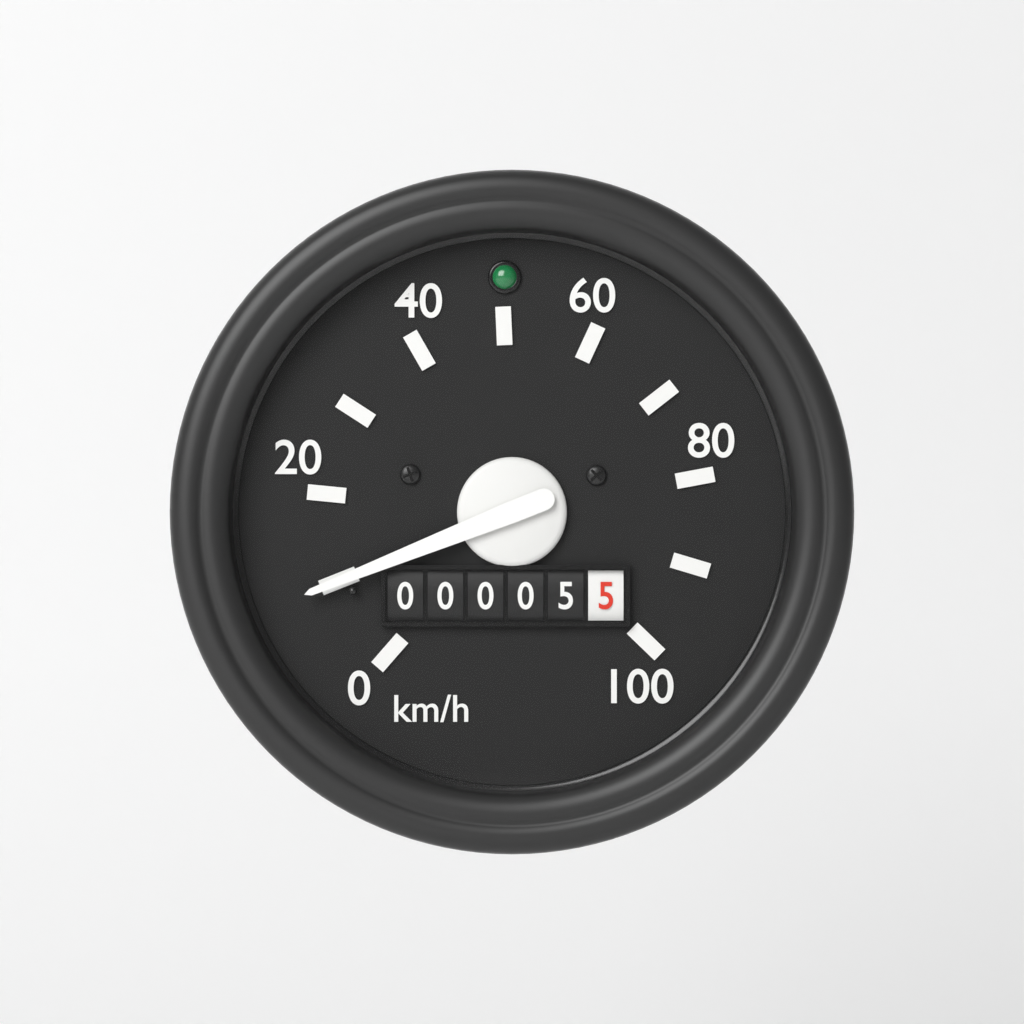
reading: 10 km/h
